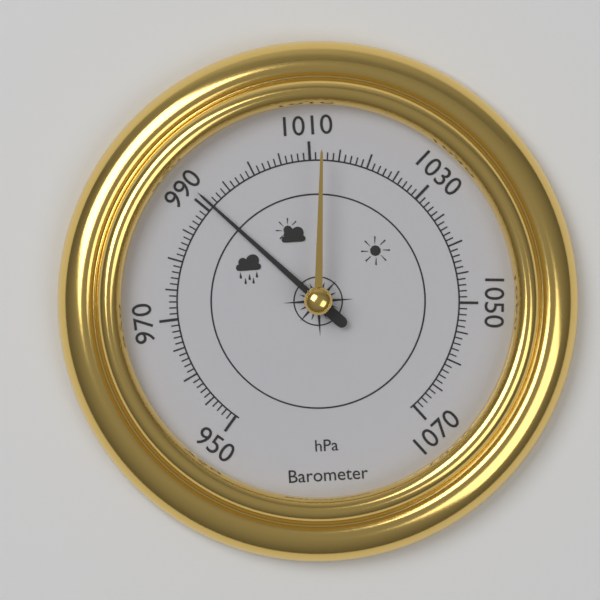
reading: 991 hPa
